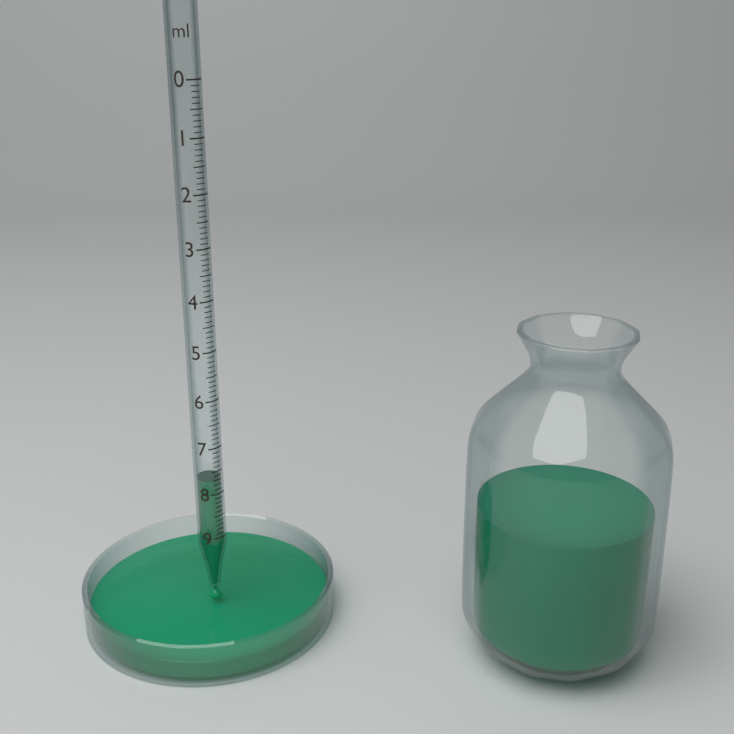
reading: 7.7 ml
